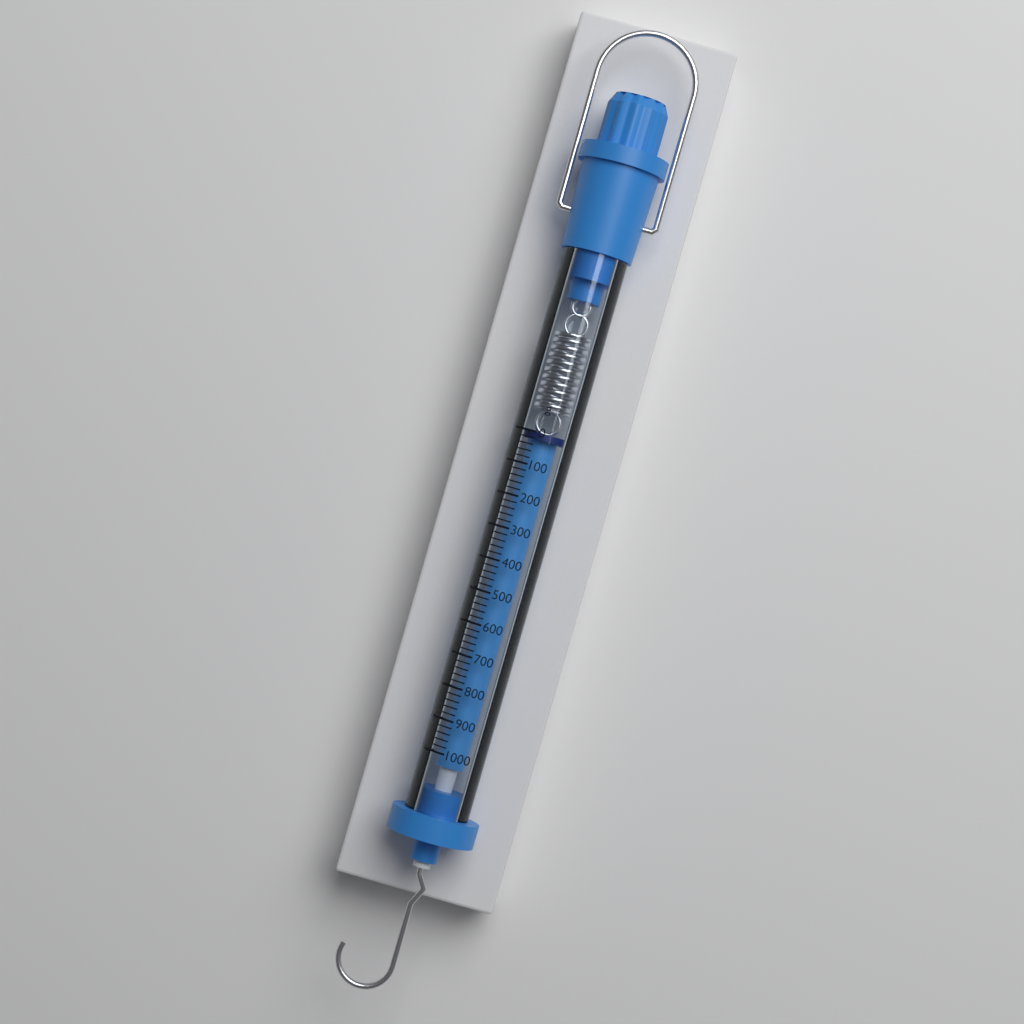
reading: 0 g
